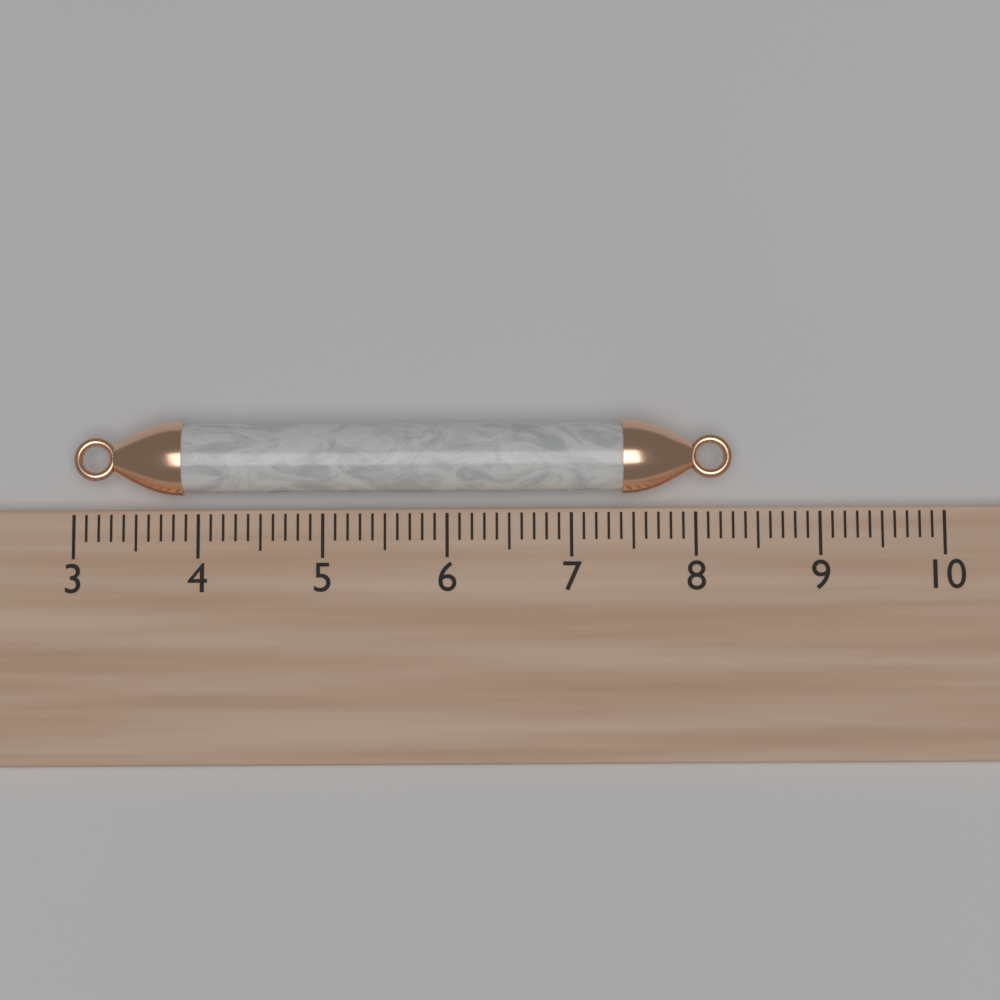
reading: 8.3 (no unit)
